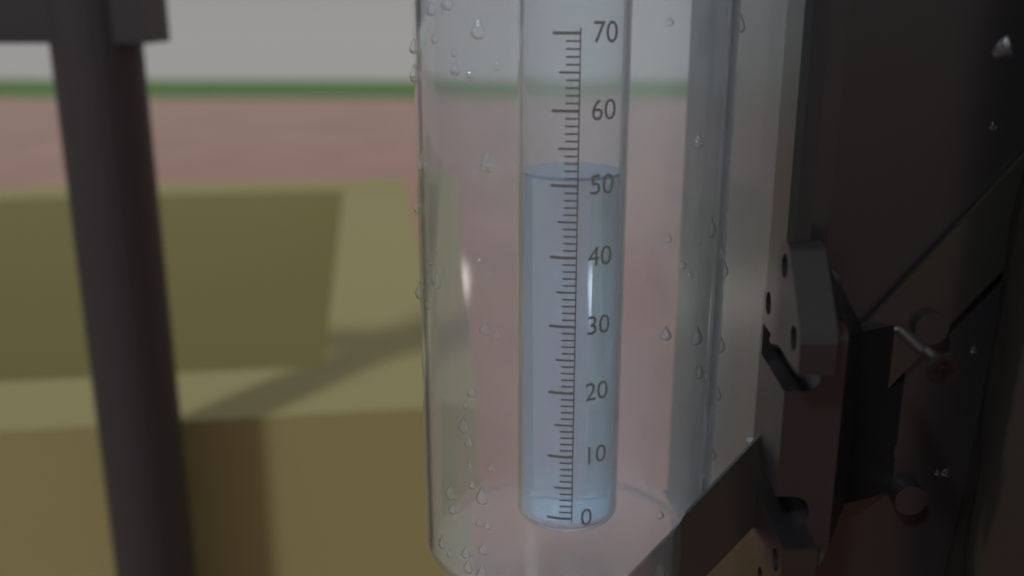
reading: 51 (no unit)
